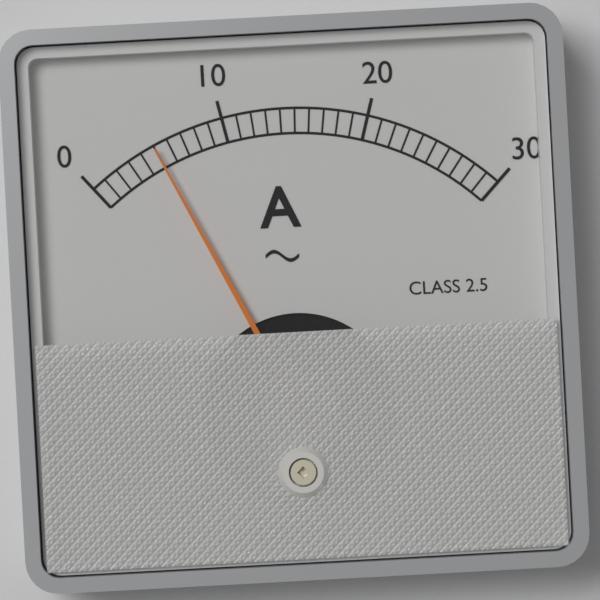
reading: 5 A
